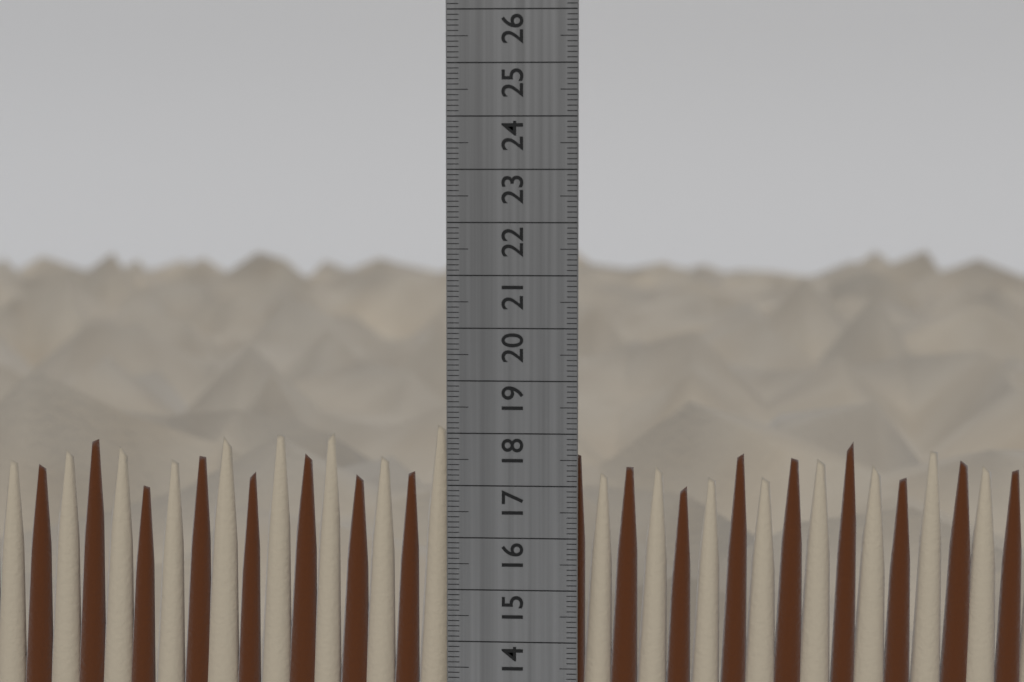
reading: 18.2 cm
